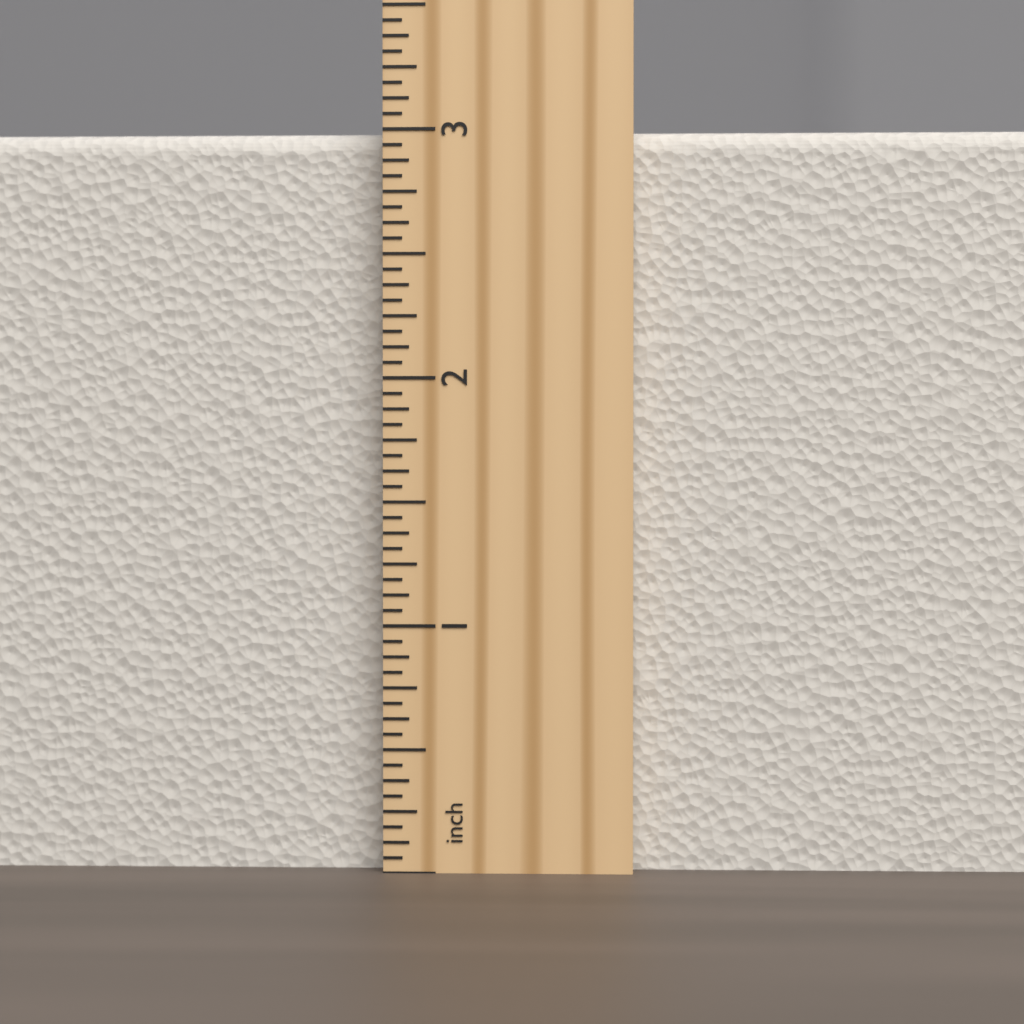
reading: 3.0000 inch
